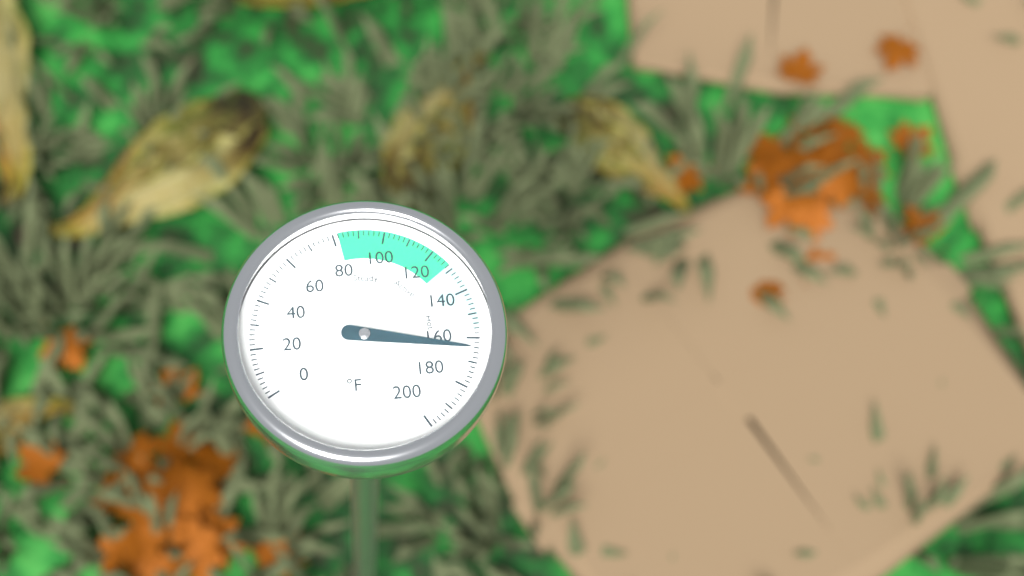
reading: 164 °F
